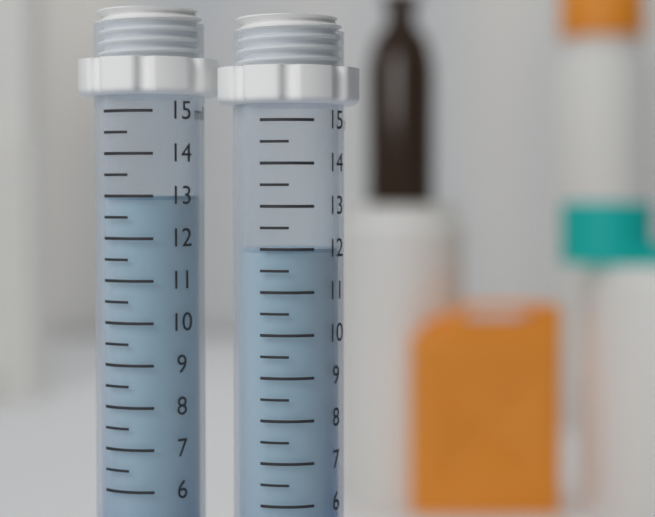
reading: 13.0 ml
